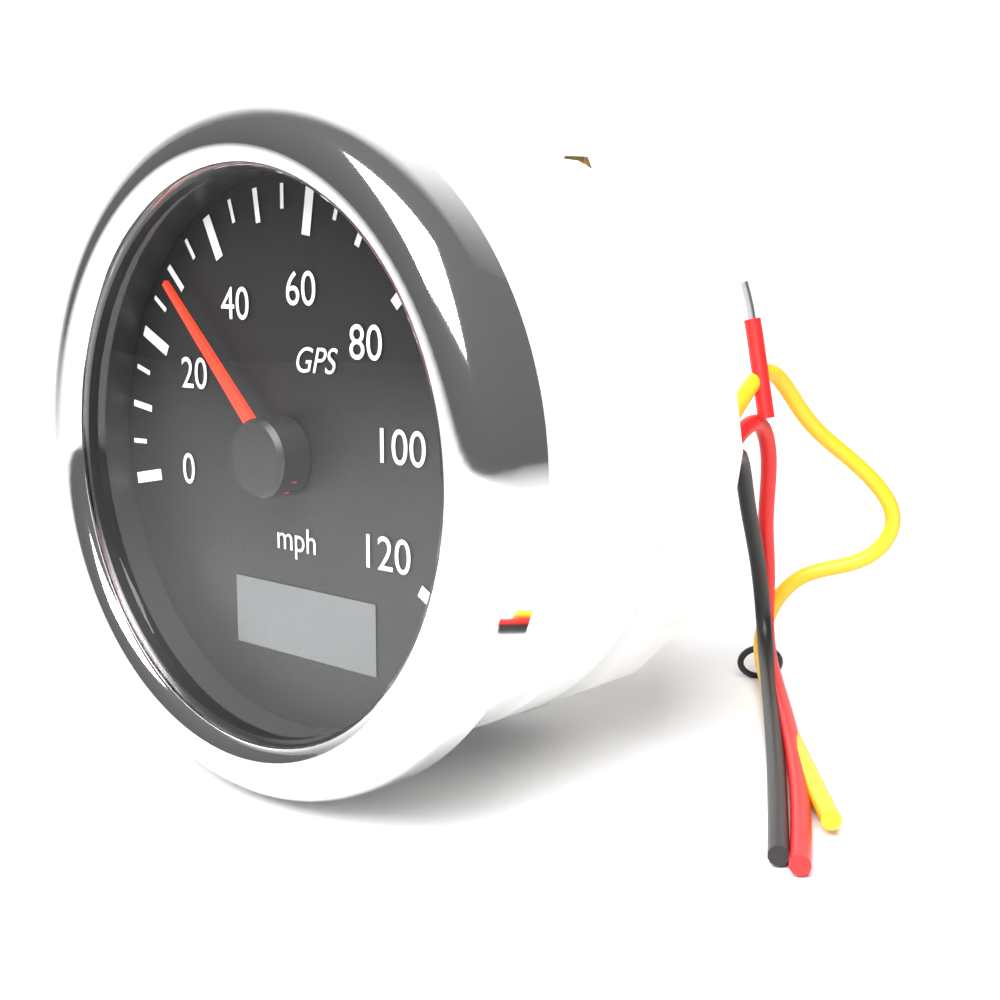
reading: 30 mph
